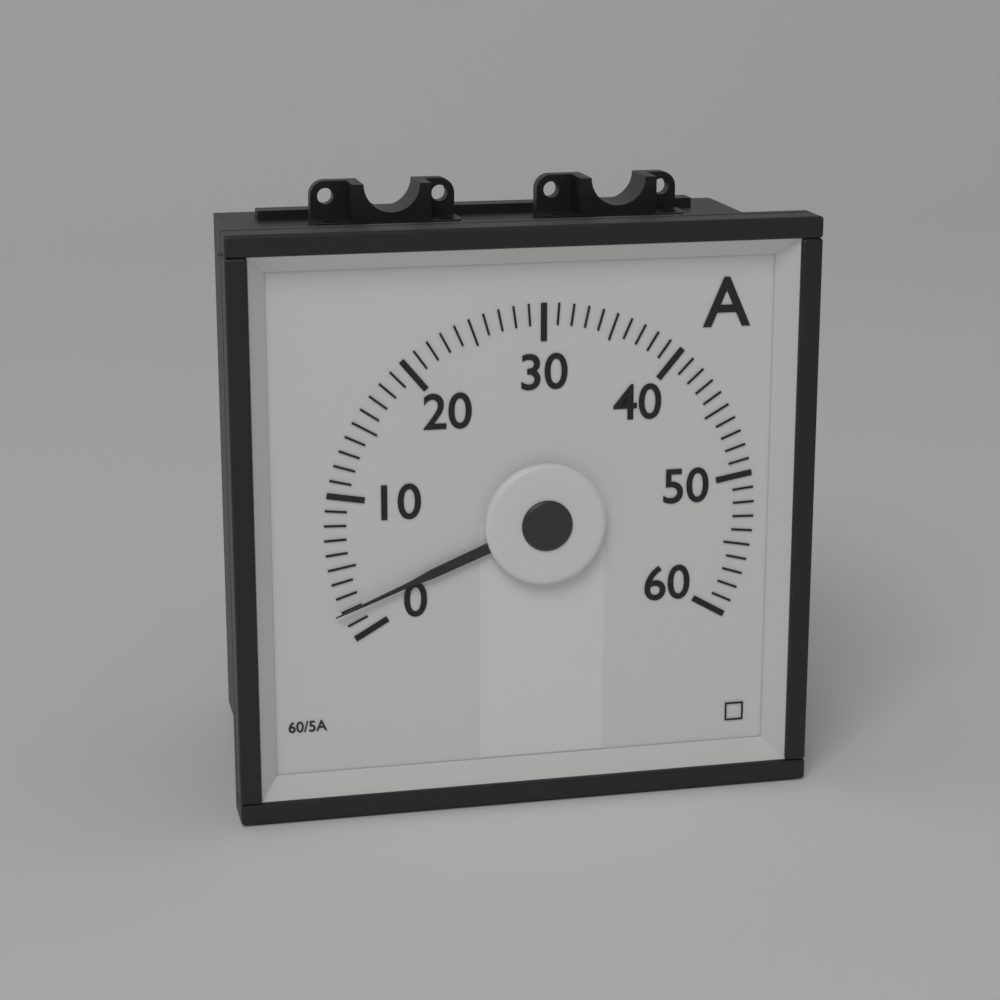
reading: 2 A
